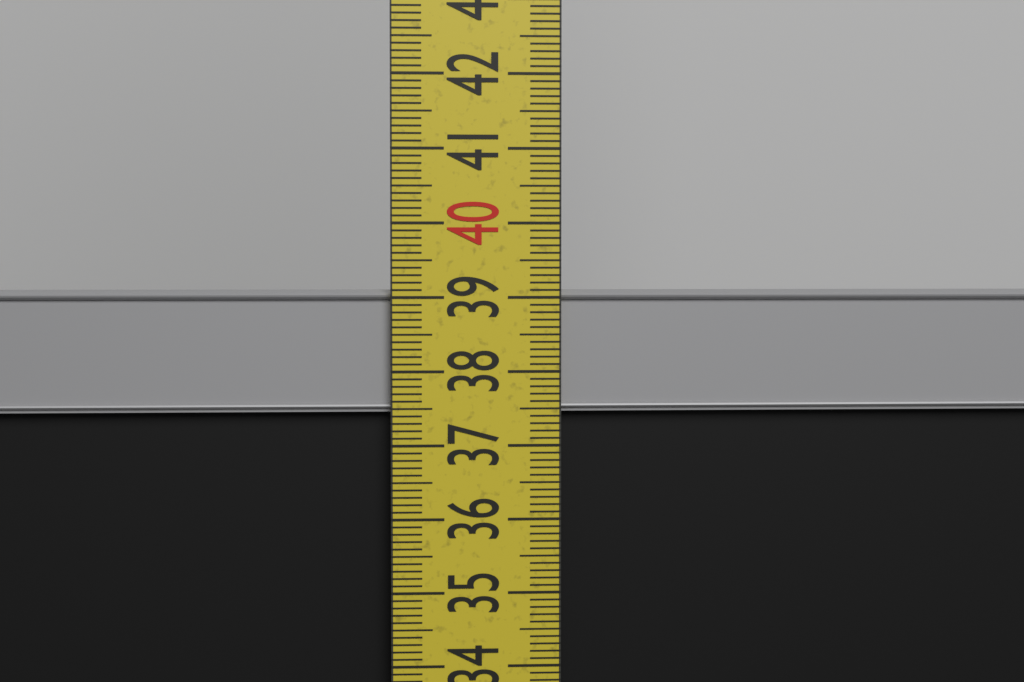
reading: 39.1 cm
